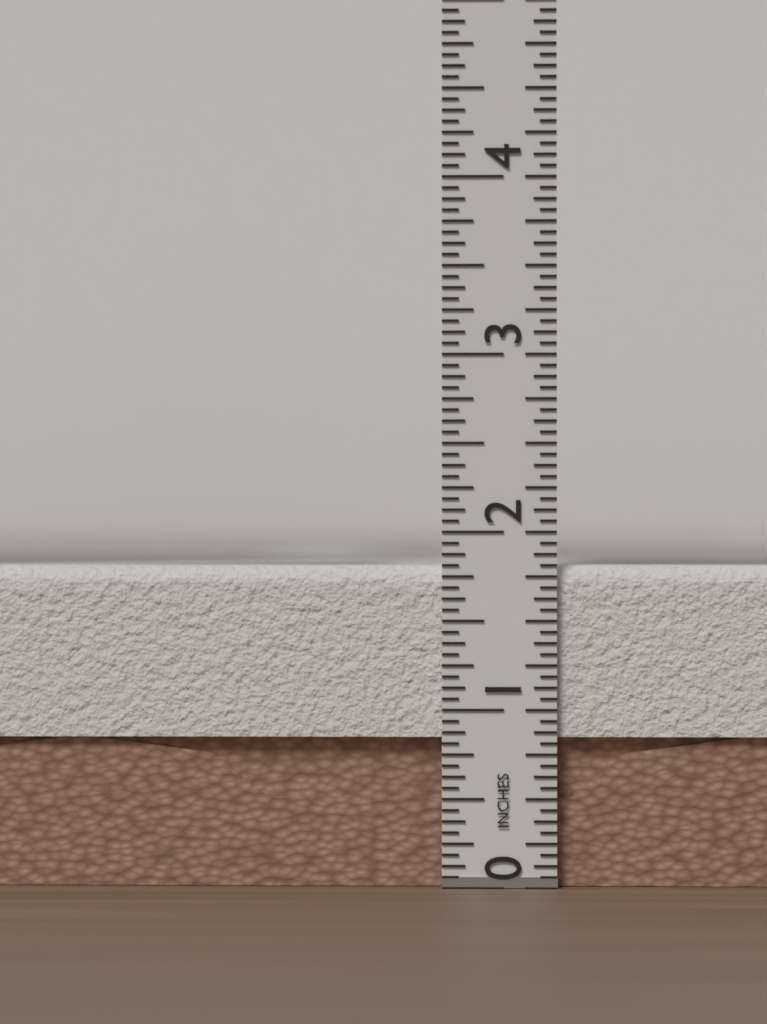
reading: 1.8125 in
